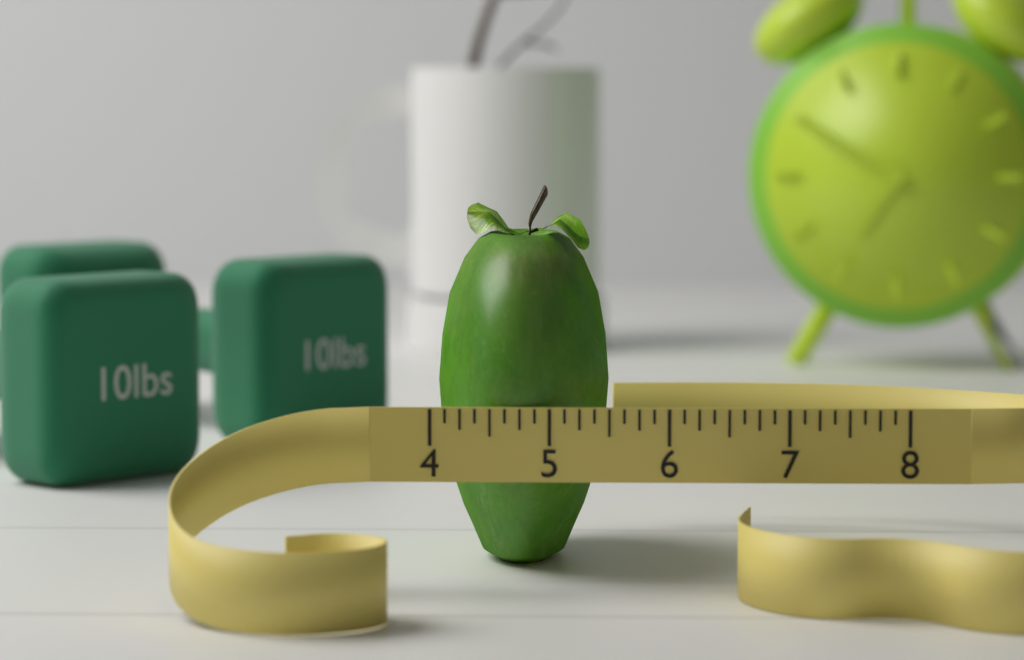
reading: 5.500 (no unit)
